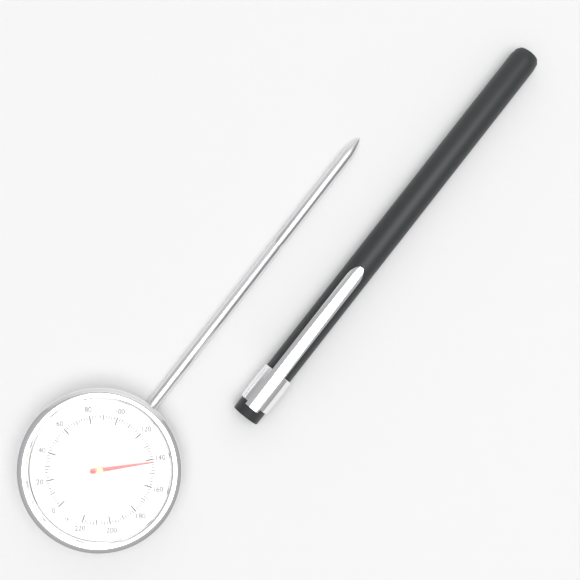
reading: 142 °F
